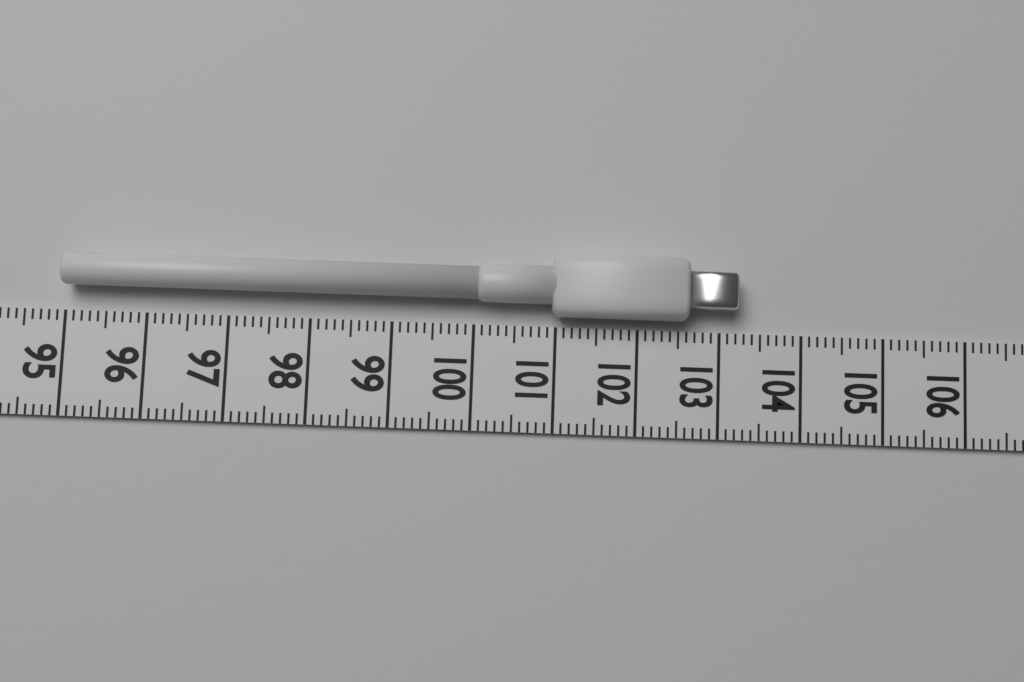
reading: 103.2 (no unit)
